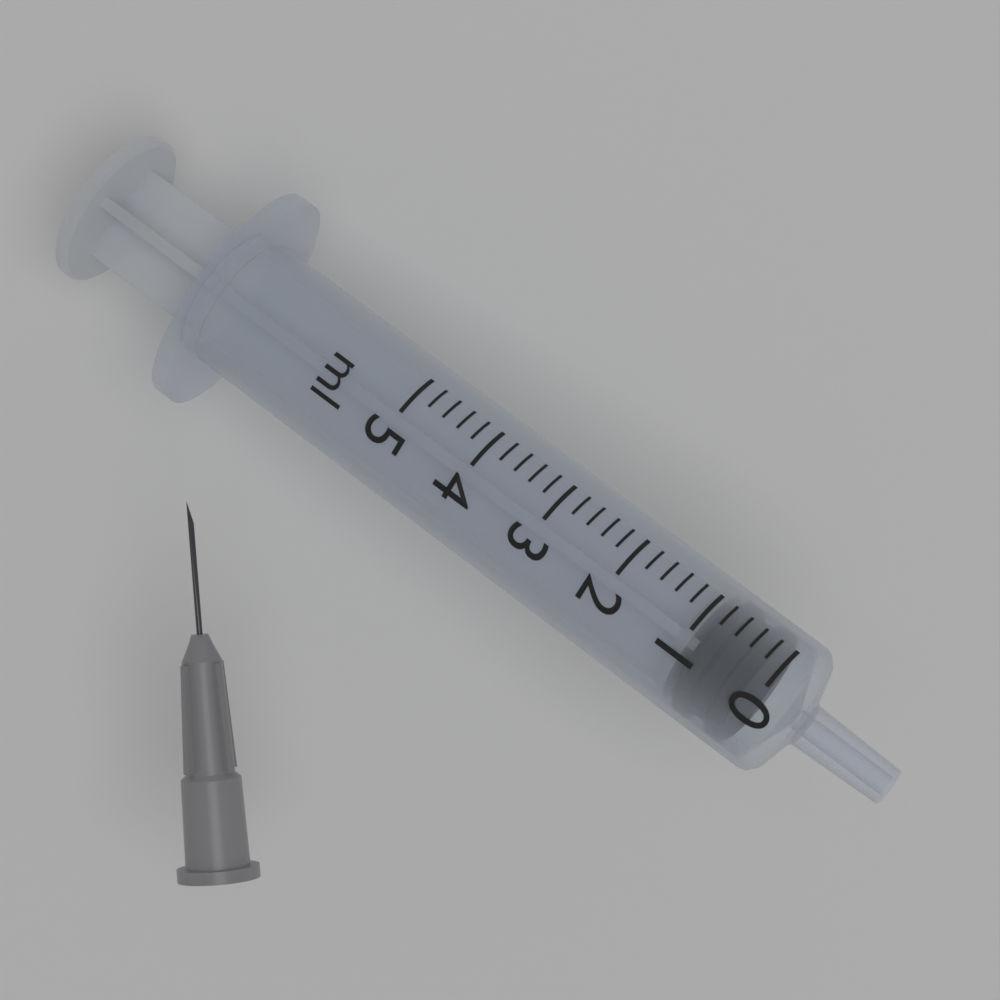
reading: 0.2 ml
